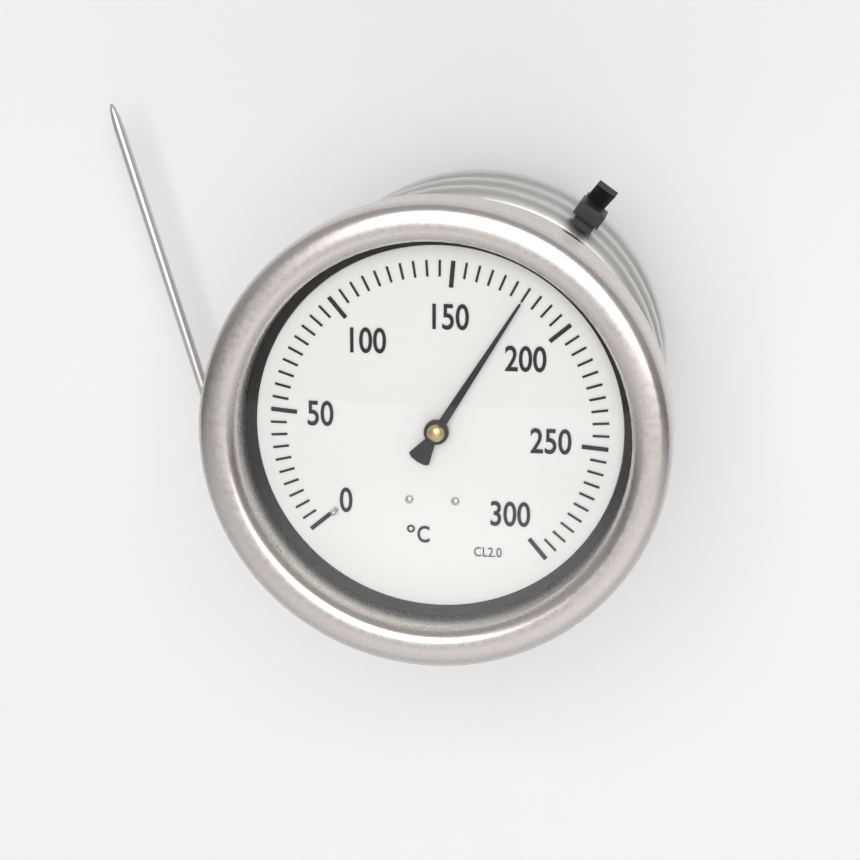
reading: 180 °C
